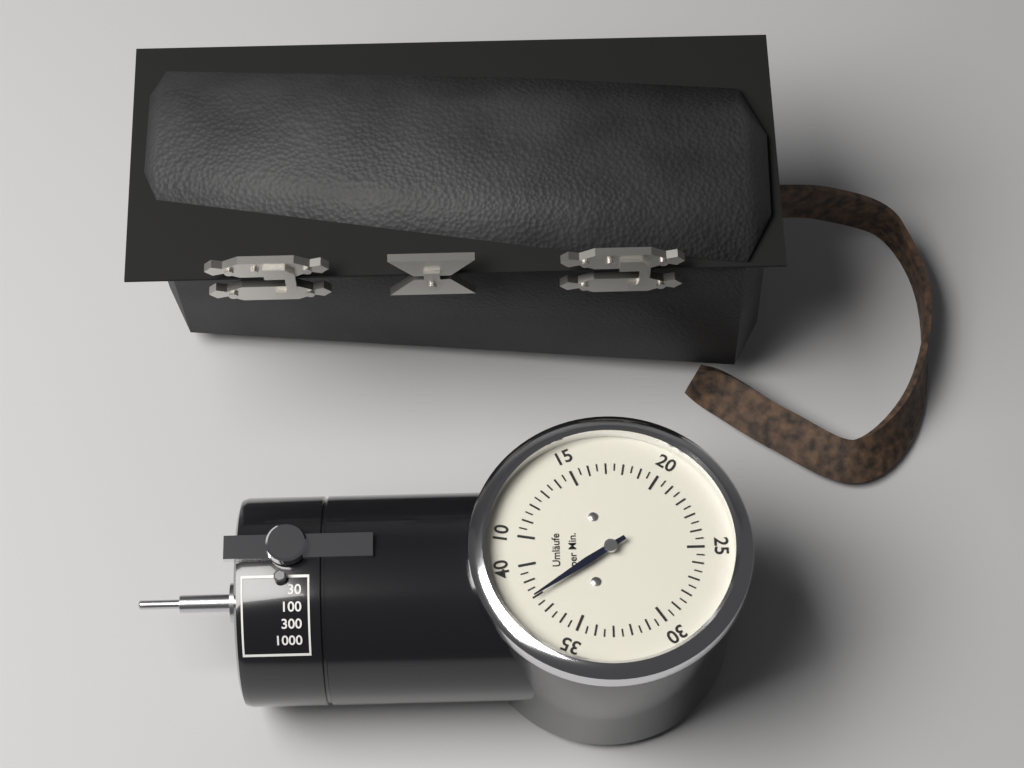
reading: 38.0 Umläufe per Min.
